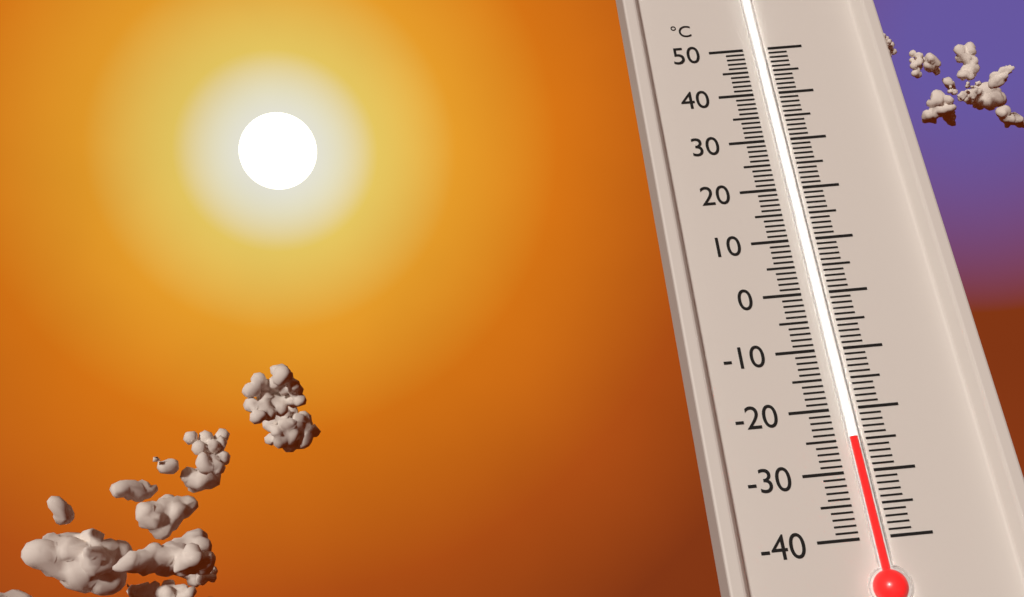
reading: -25 °C
